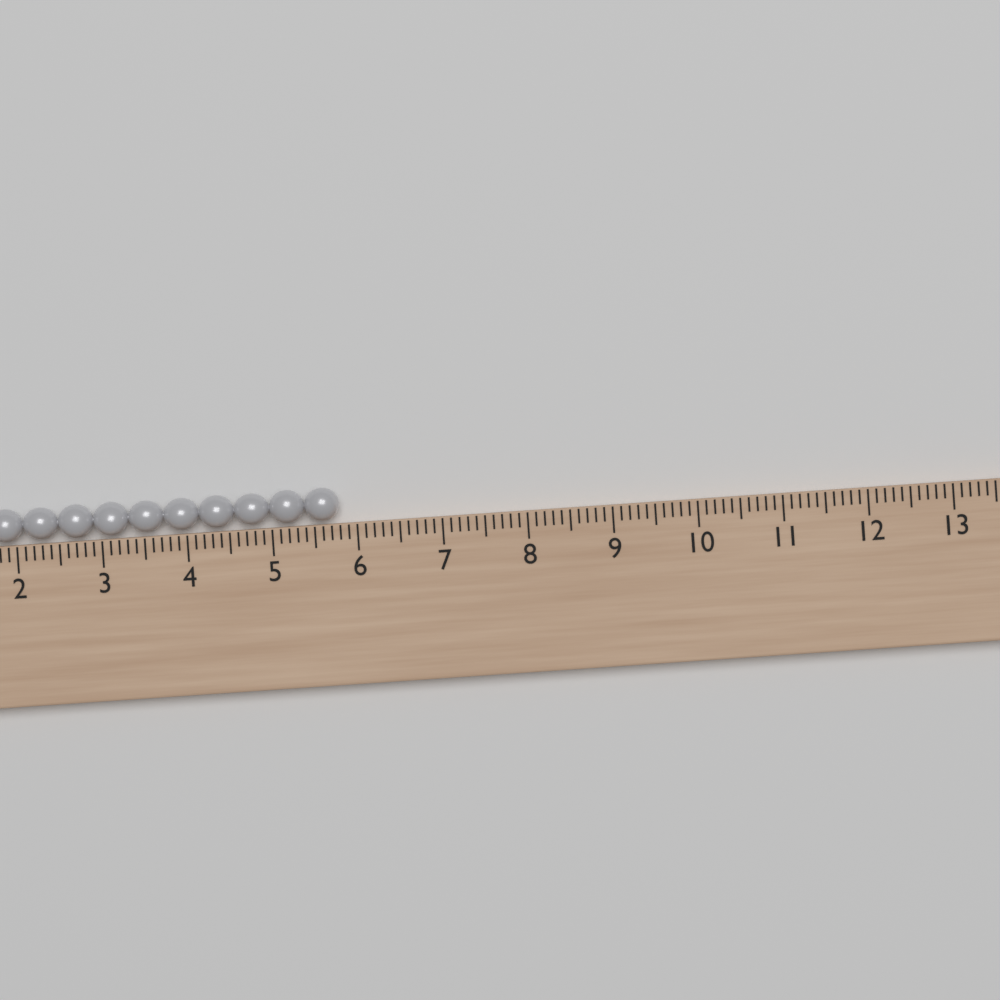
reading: 5.8 (no unit)
